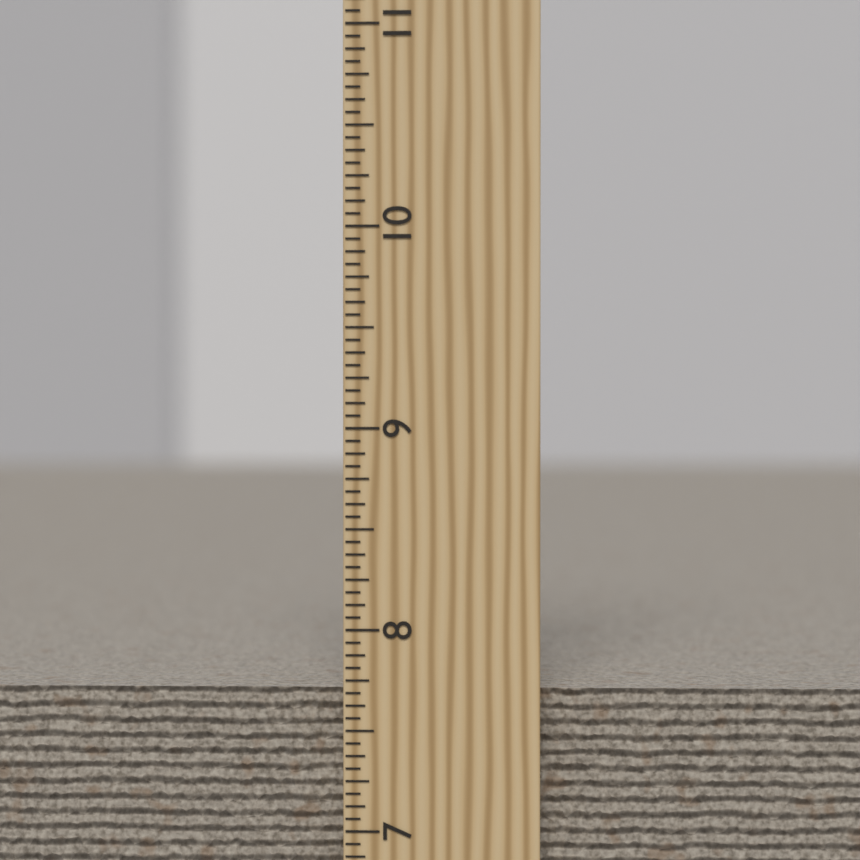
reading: 7.6875 inch
